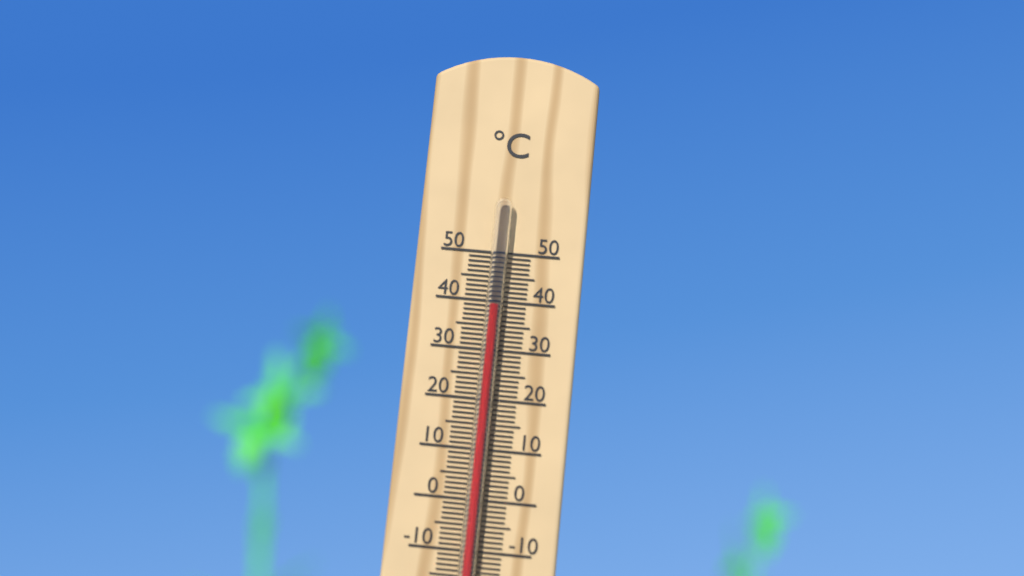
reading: 39 °C
